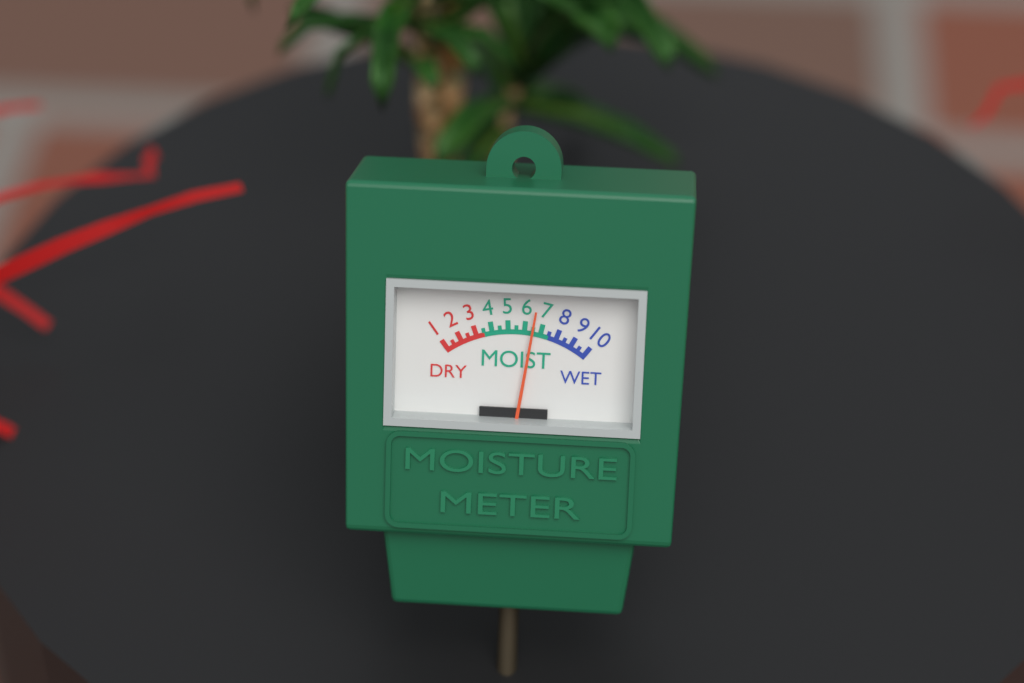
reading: 6.5 (no unit)
